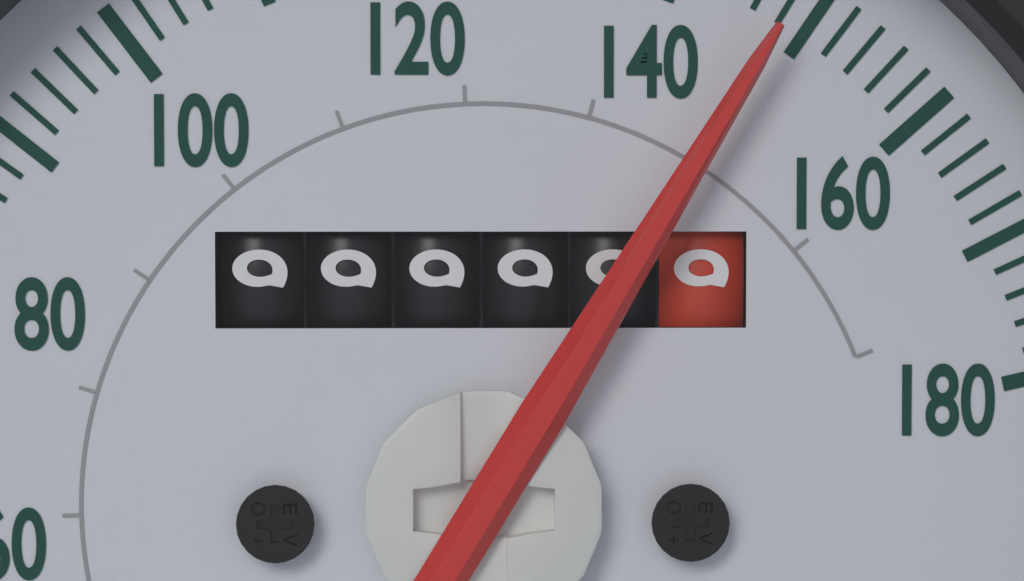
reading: 148 mph
